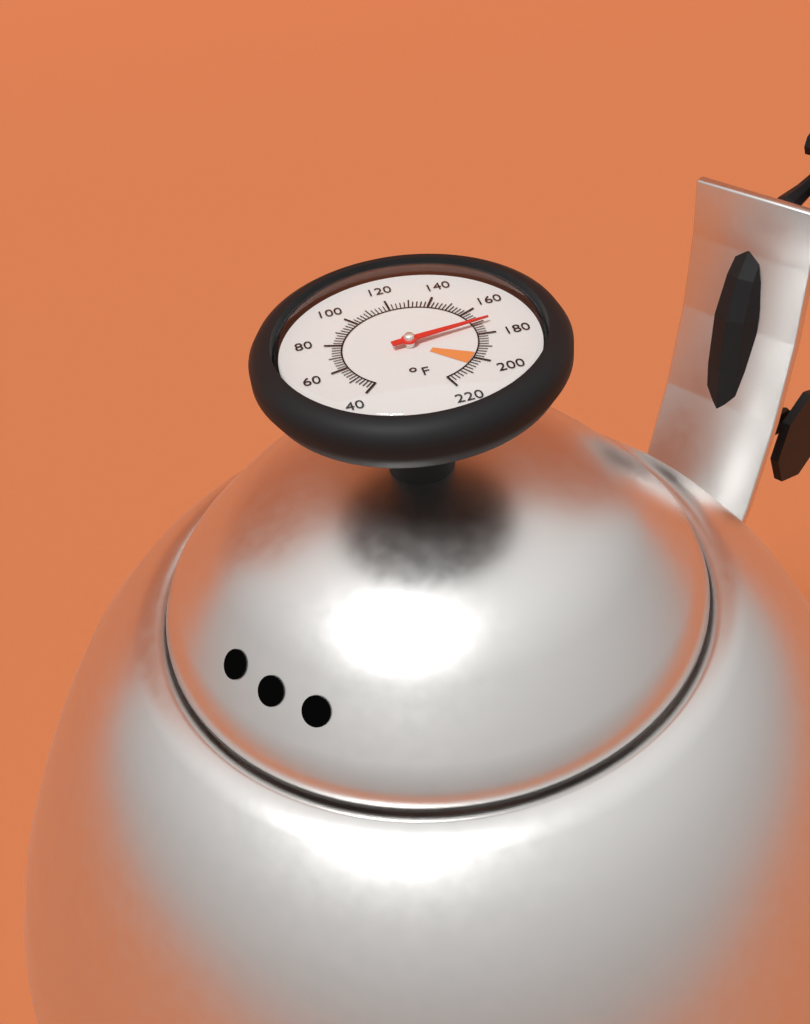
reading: 172 °F
